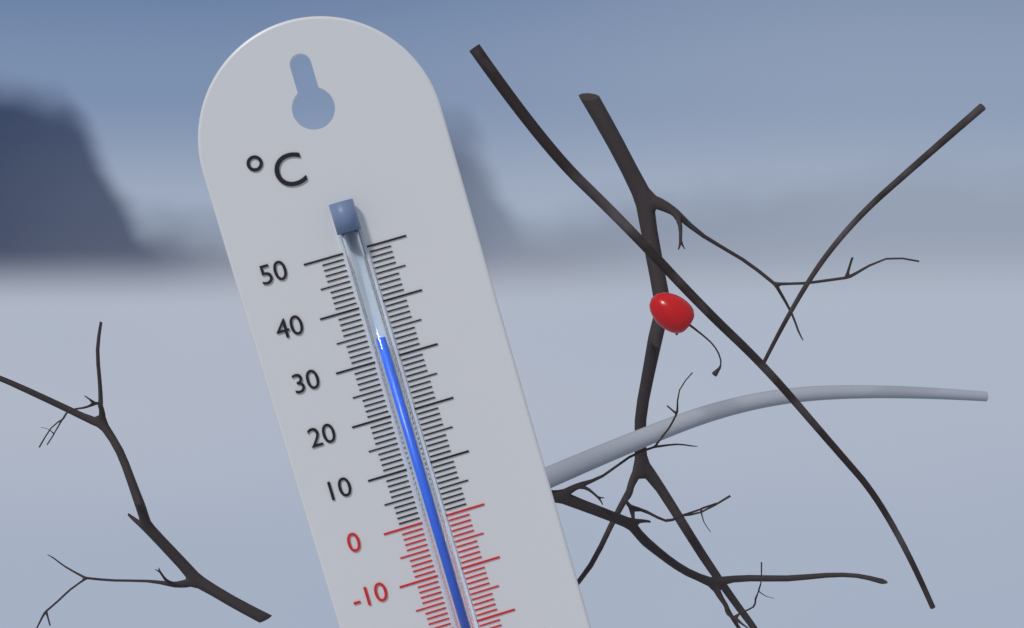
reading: 34 °C
